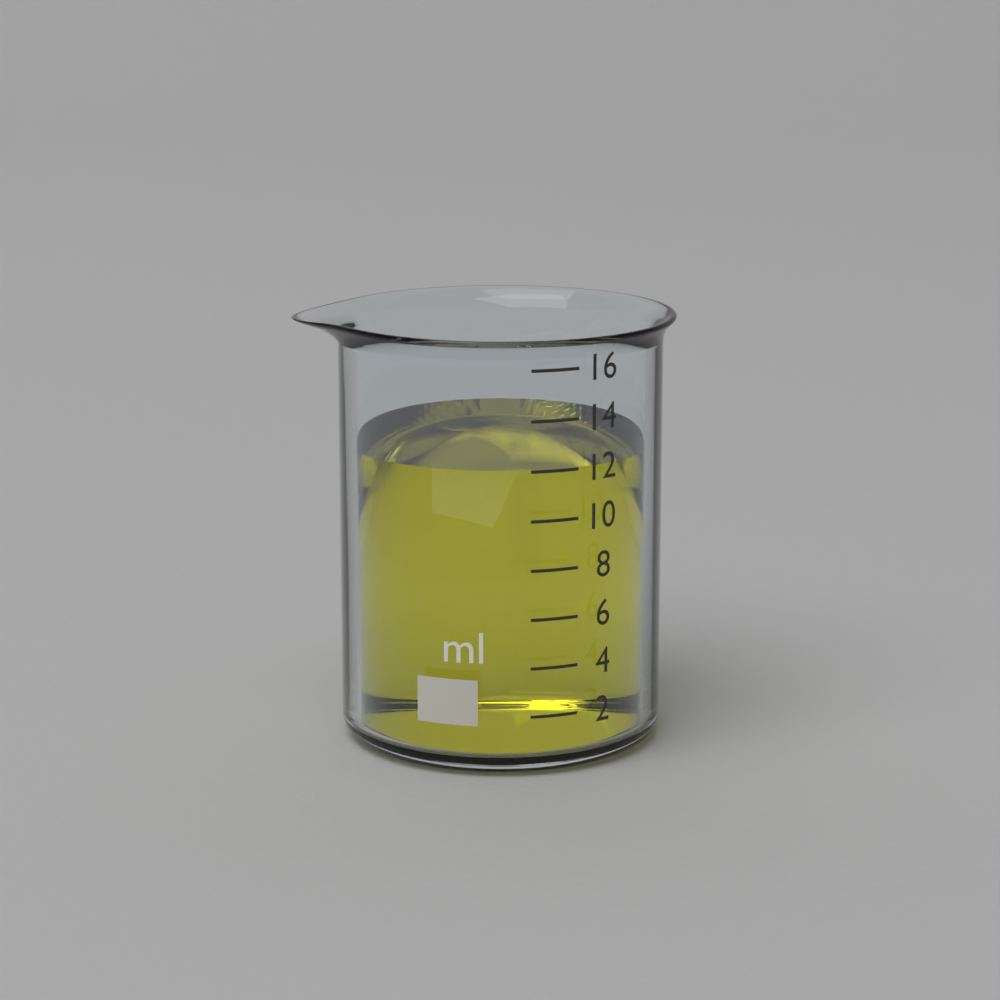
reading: 12 ml
